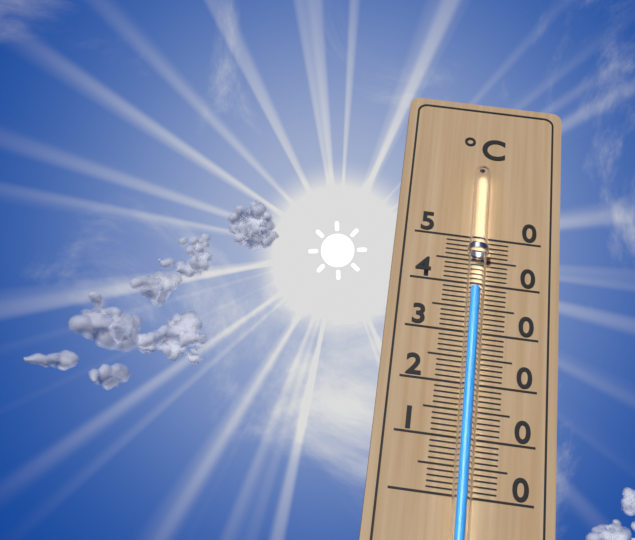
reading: 38 °C
